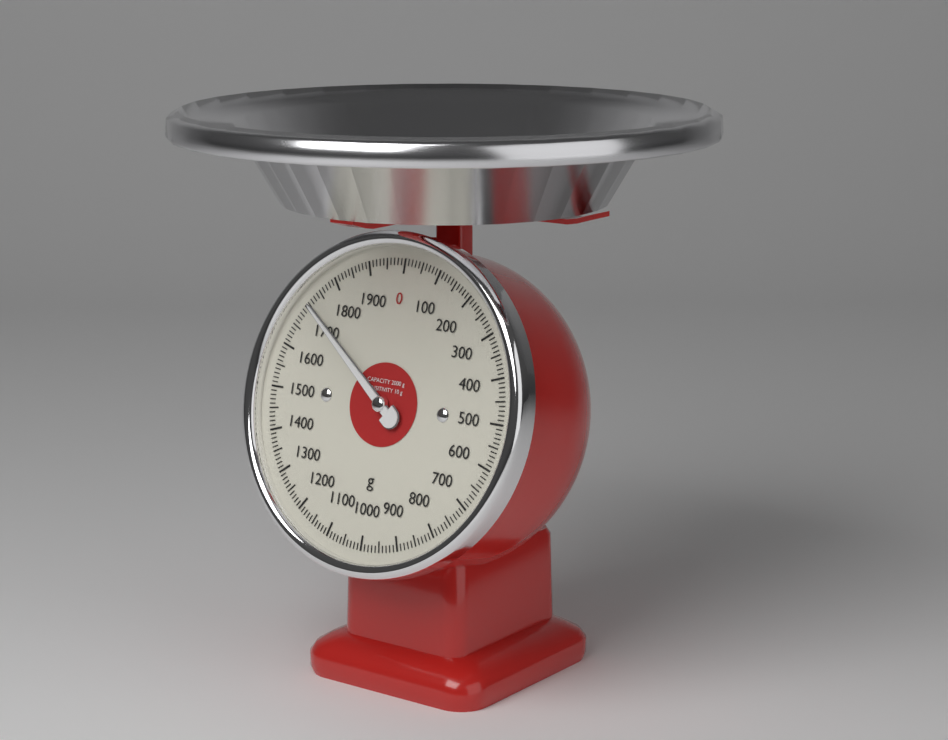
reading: 1710 g
